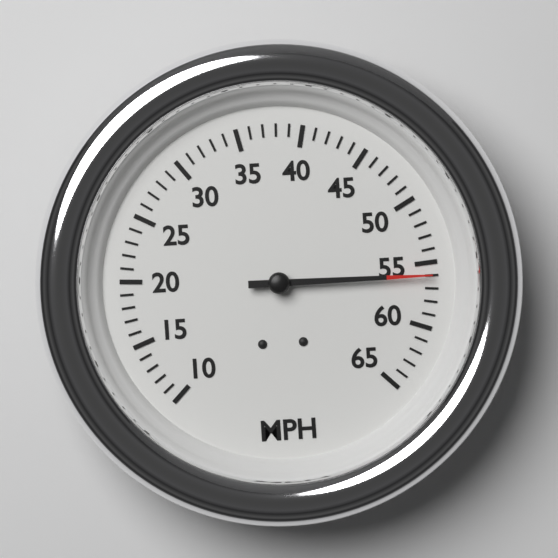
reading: 56 MPH
